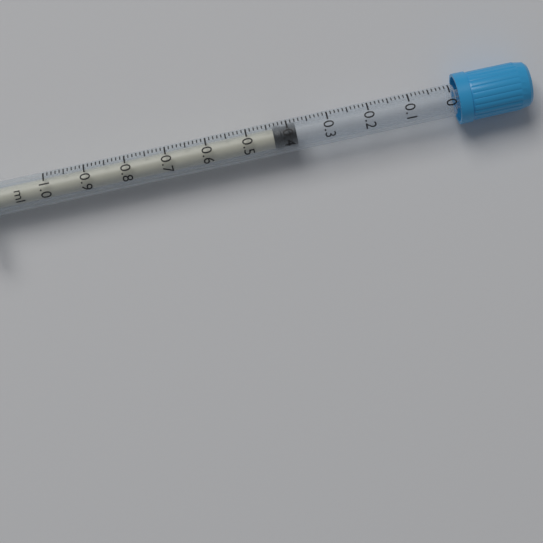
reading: 0.38 ml
